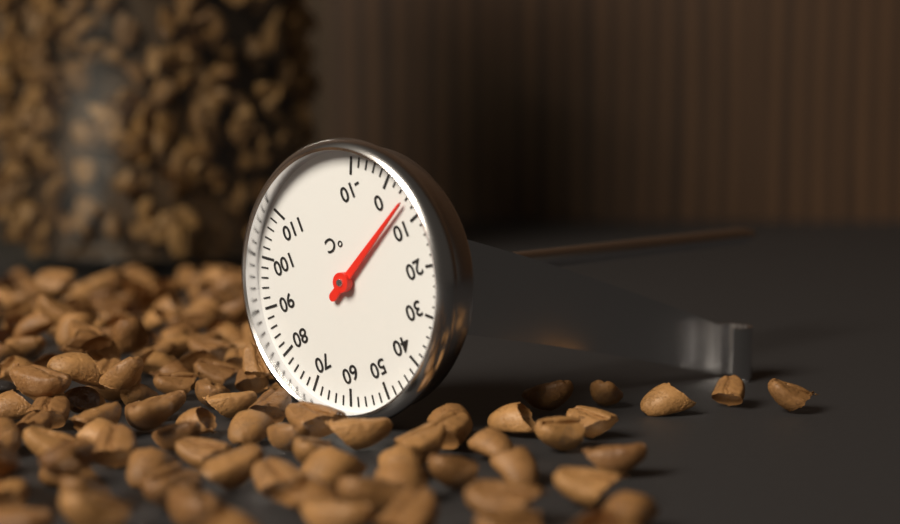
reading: 6 °C
